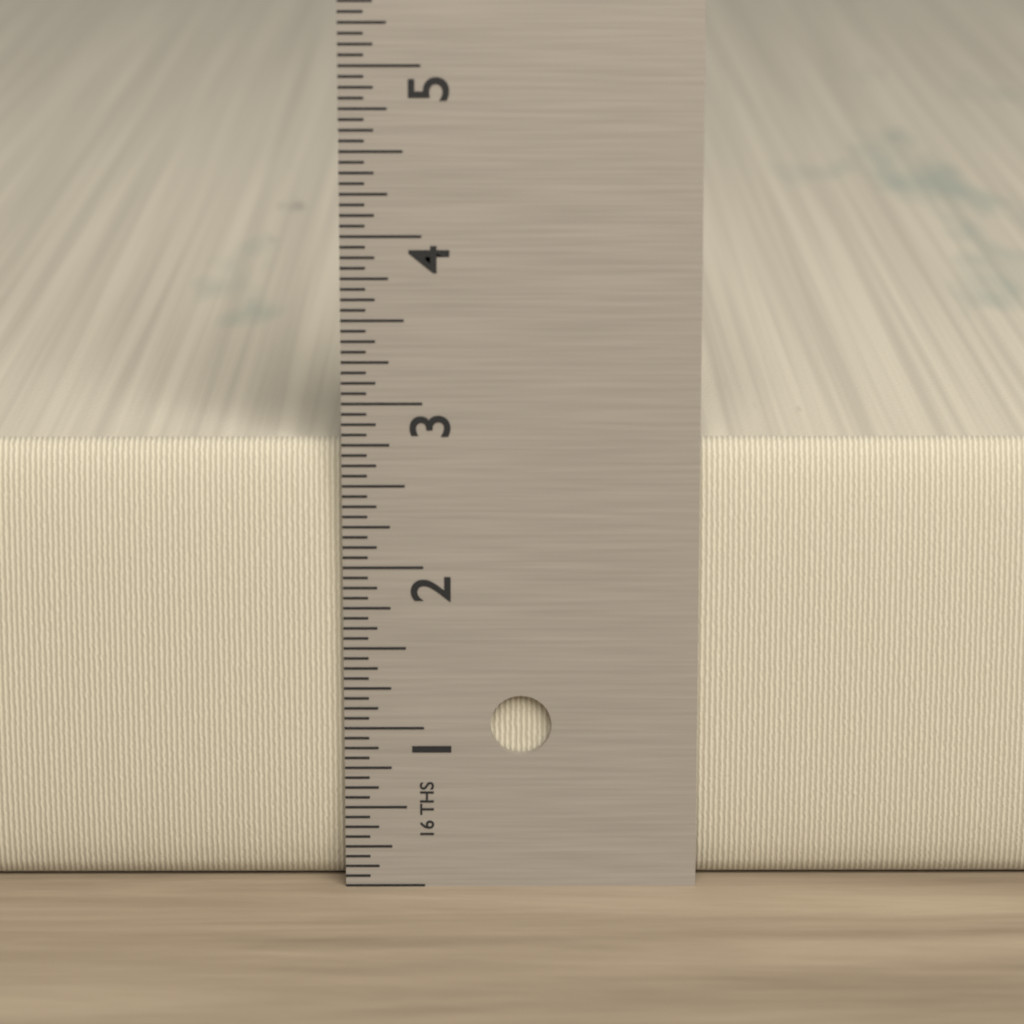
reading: 2.7500 in
